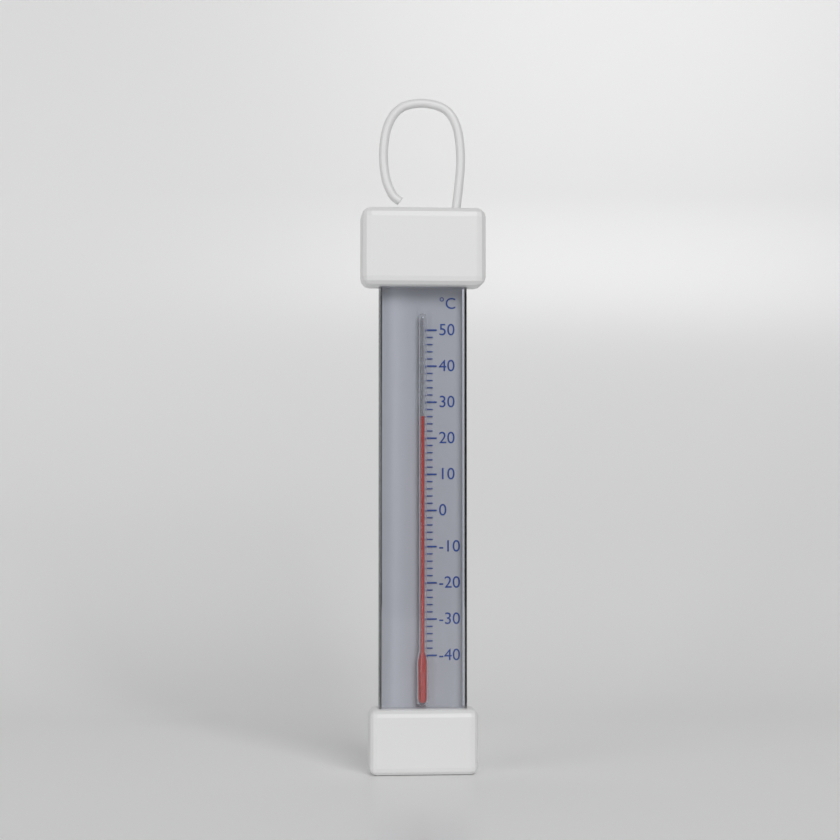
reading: 26 °C
